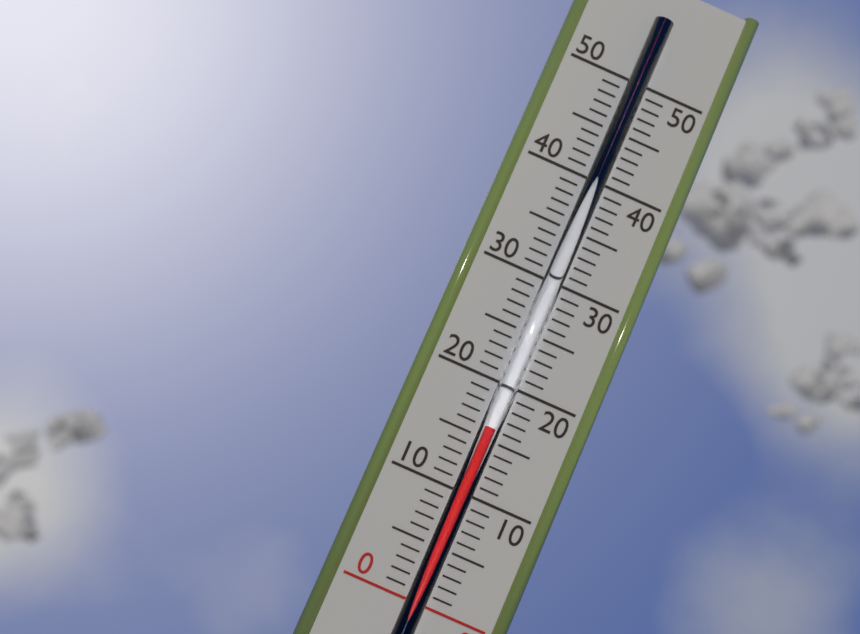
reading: 16 (no unit)
